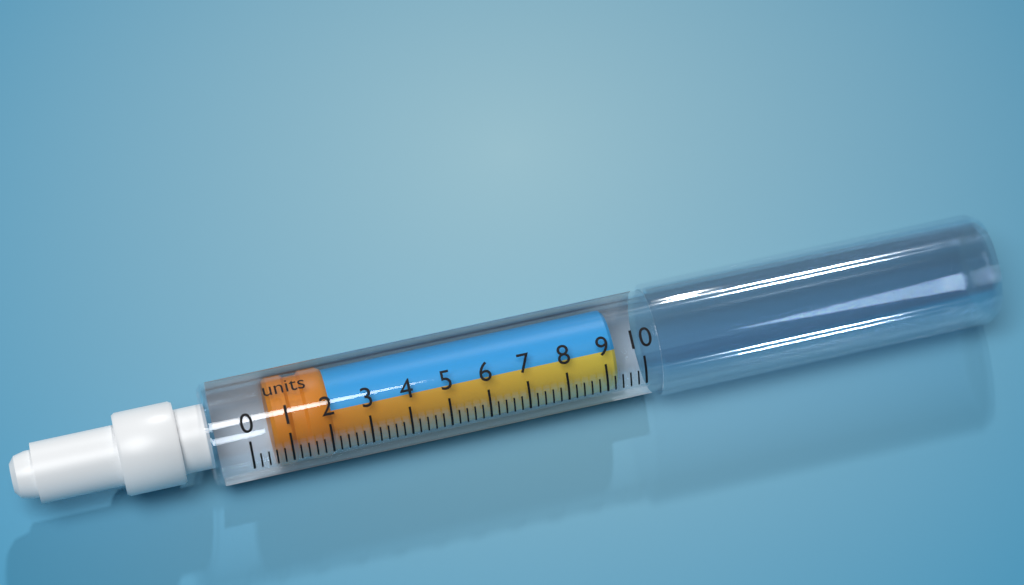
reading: 0.6 units
